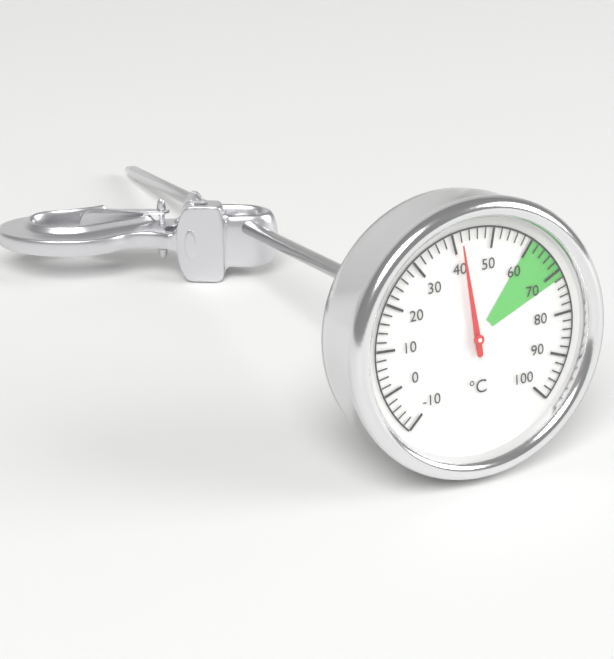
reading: 42 °C
